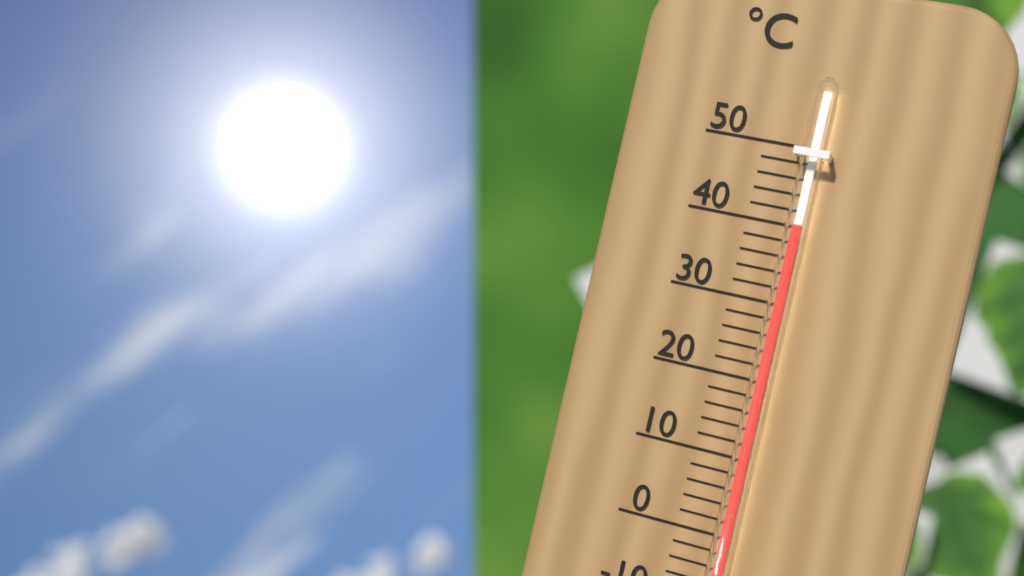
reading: 40 °C
